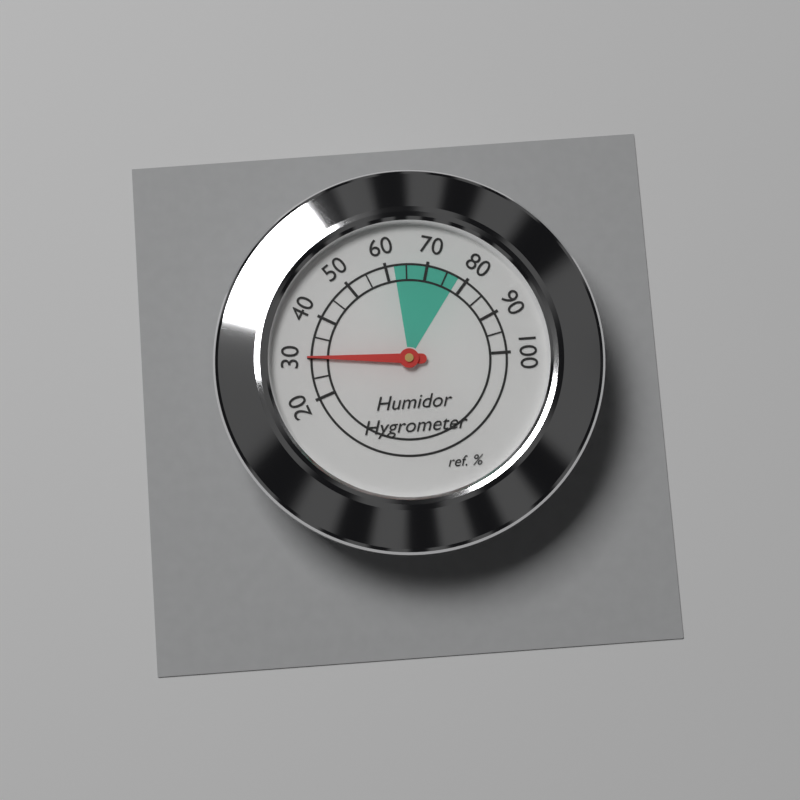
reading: 30 %
